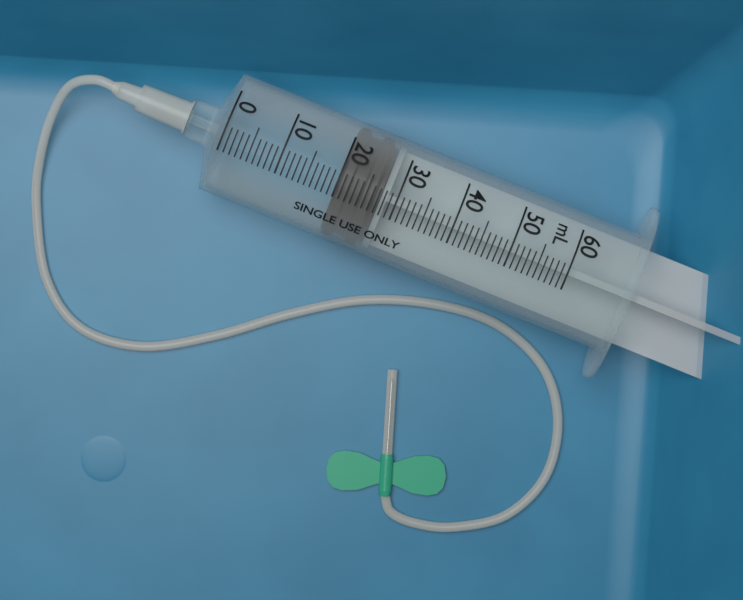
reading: 20 mL
